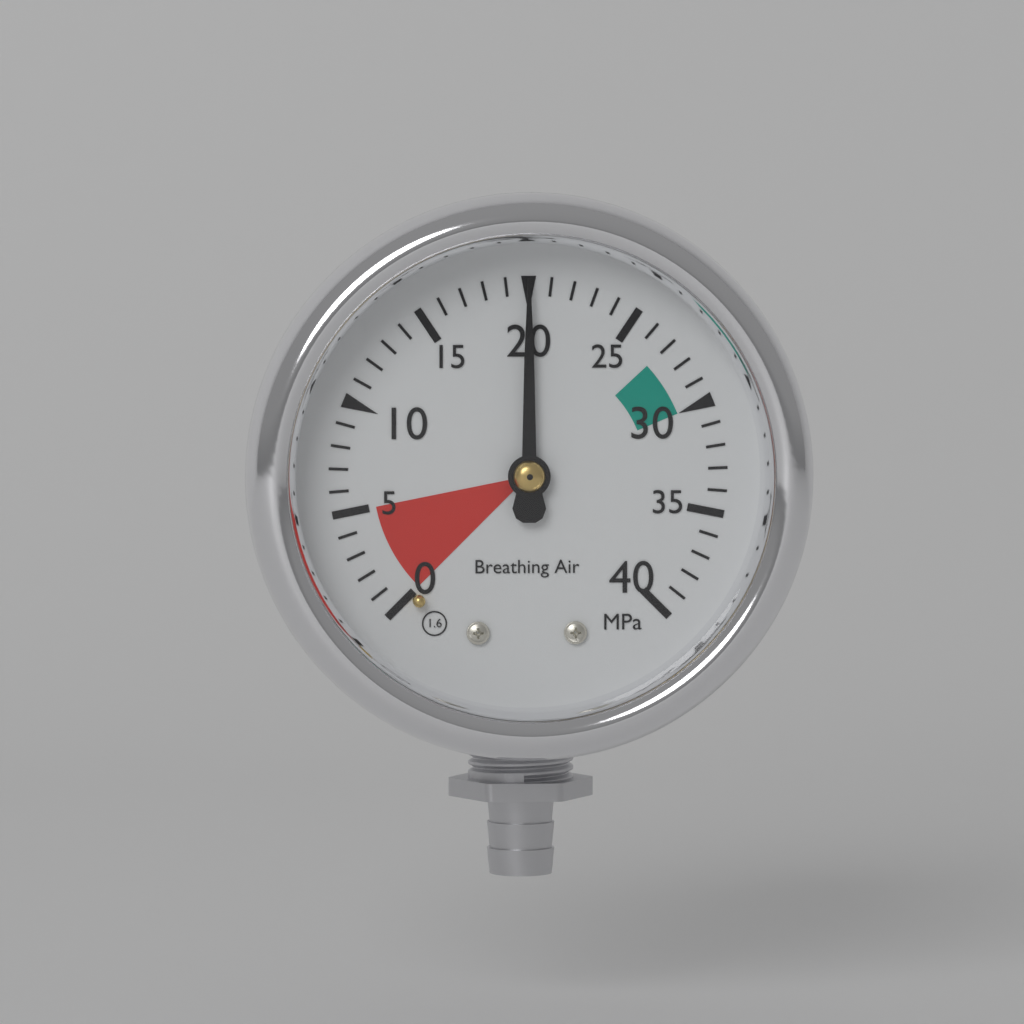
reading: 20 MPa
